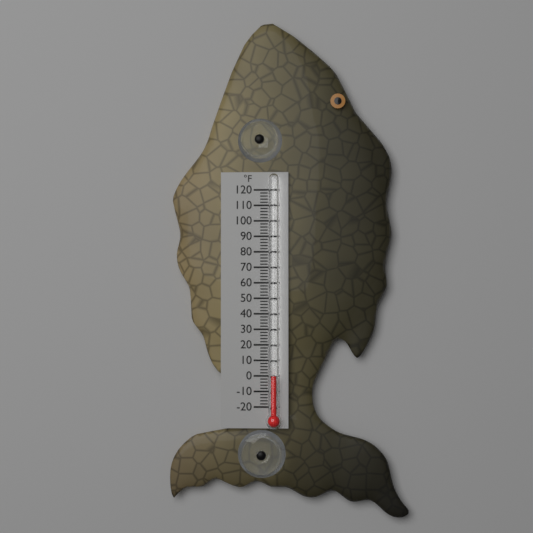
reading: 0 °F
